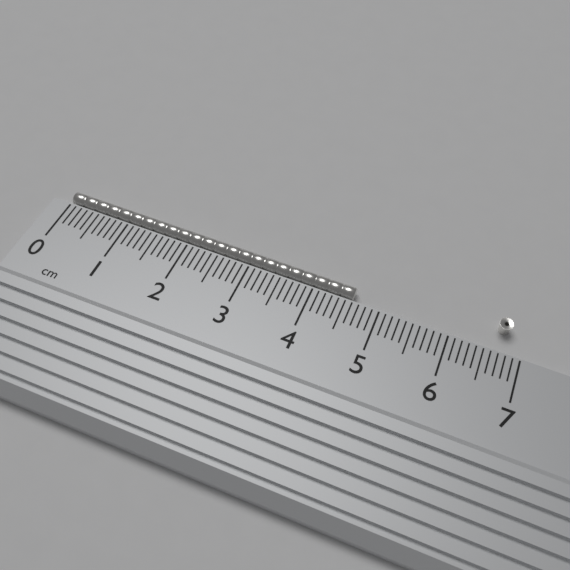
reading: 4.6 cm
